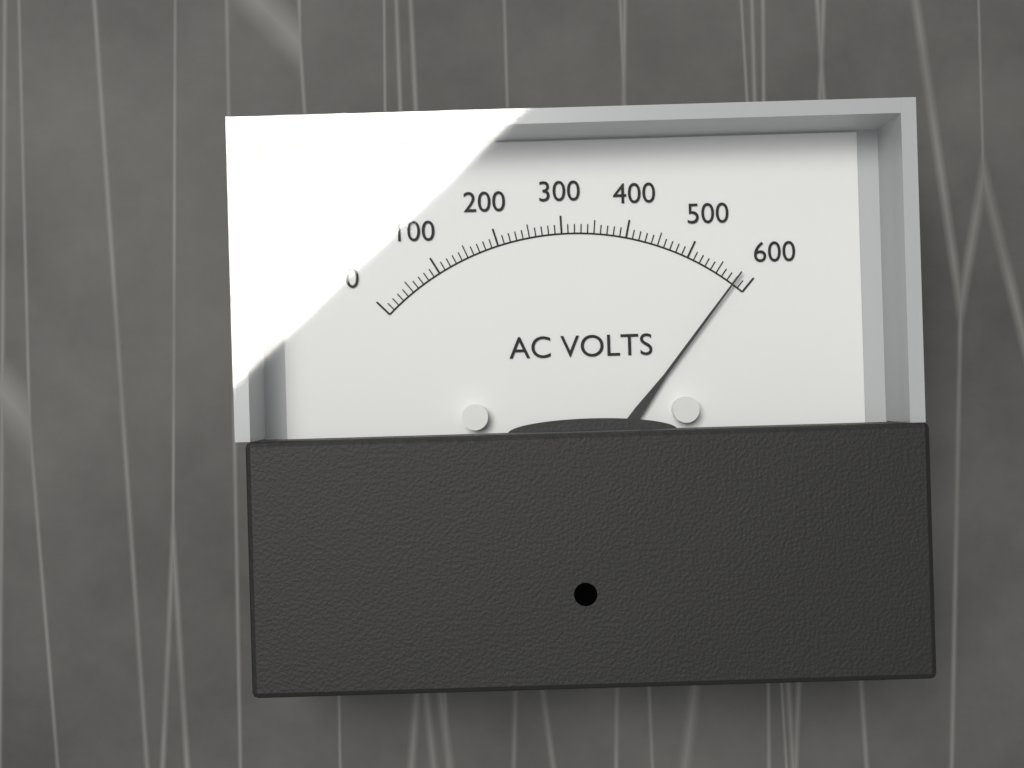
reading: 580 V
